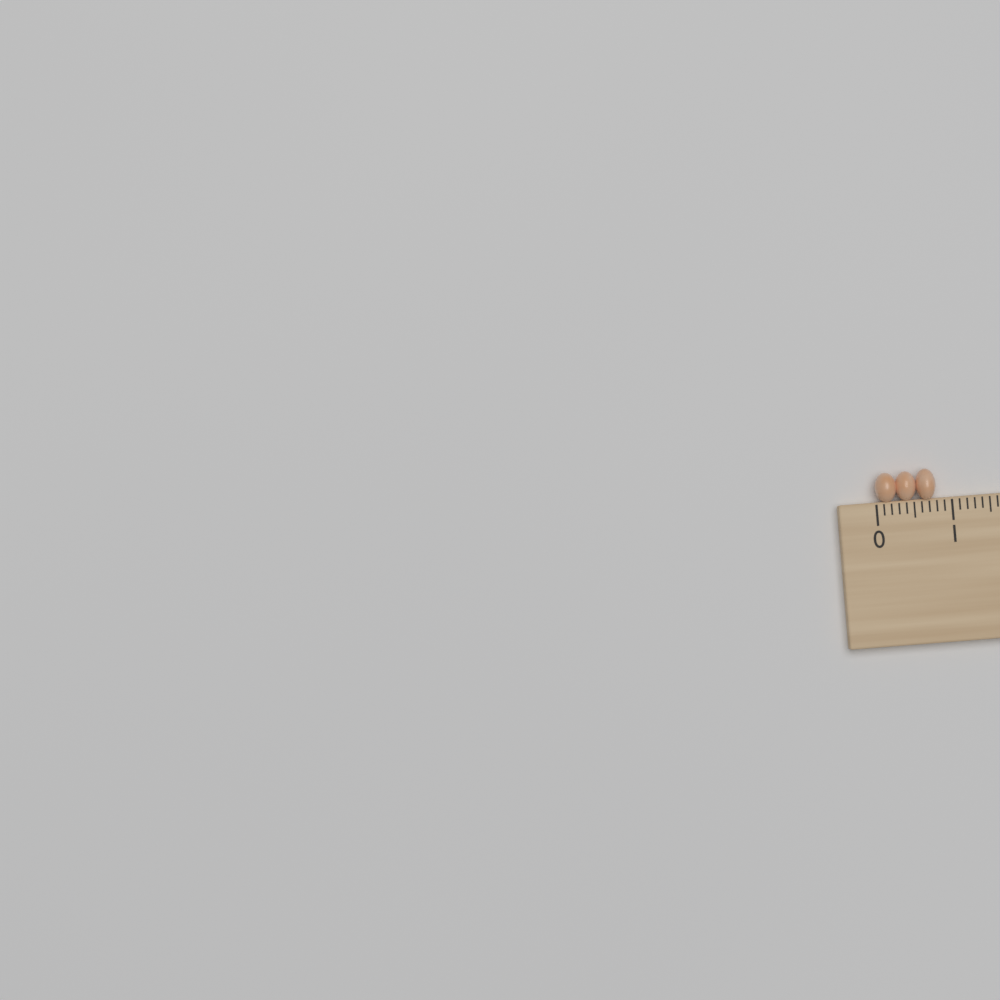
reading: 0.8 cm
